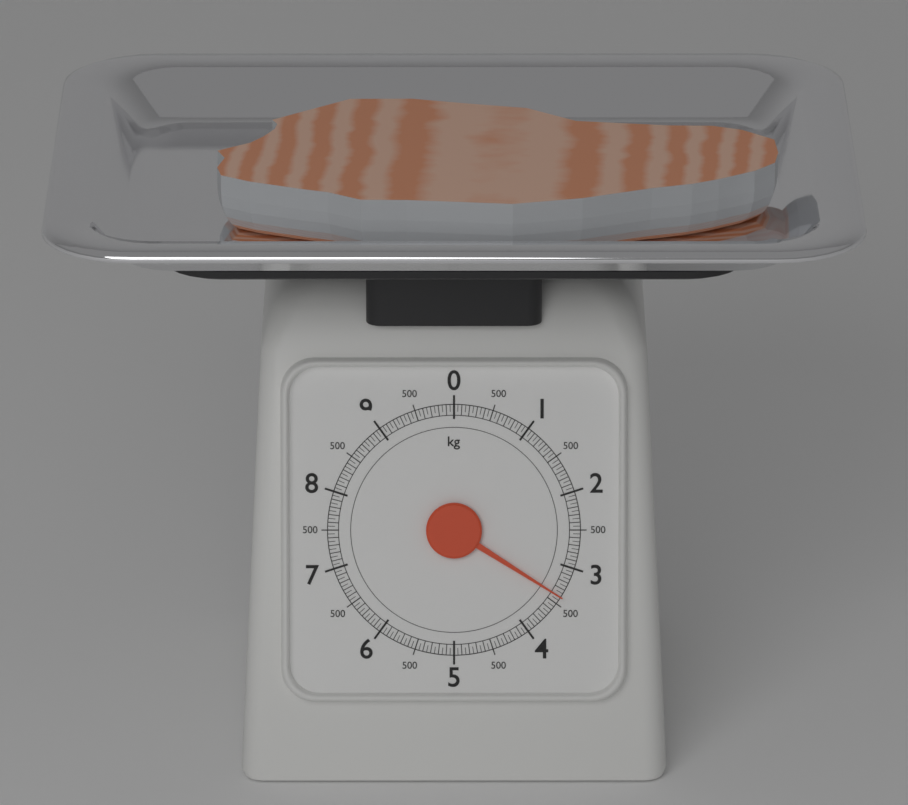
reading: 3.40 kg
